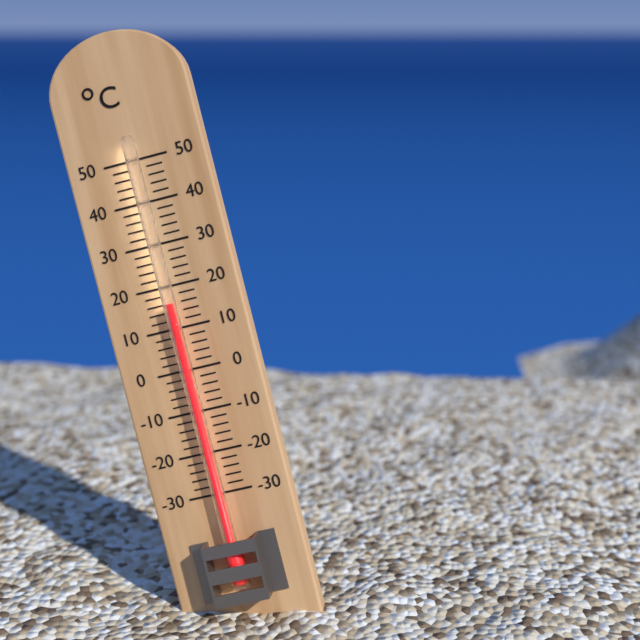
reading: 16 °C
